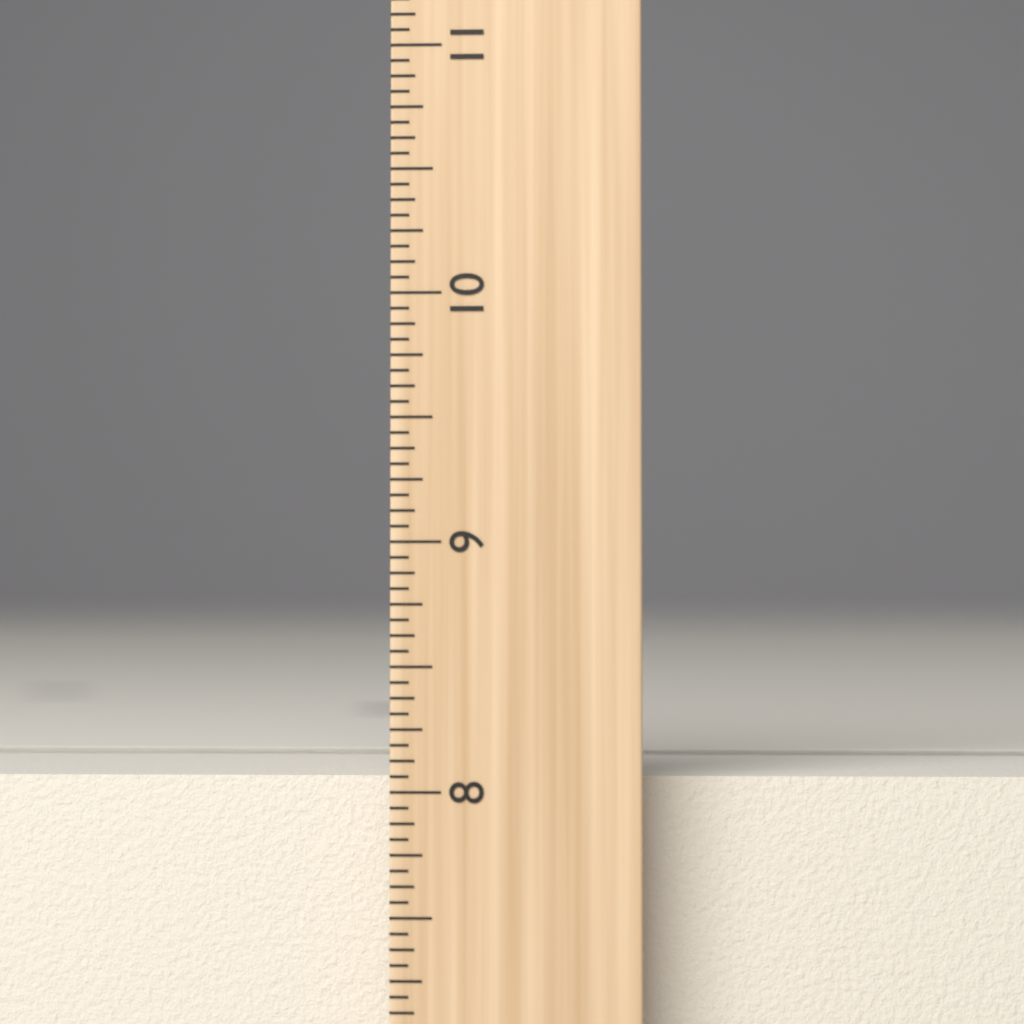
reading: 8.0625 inch
